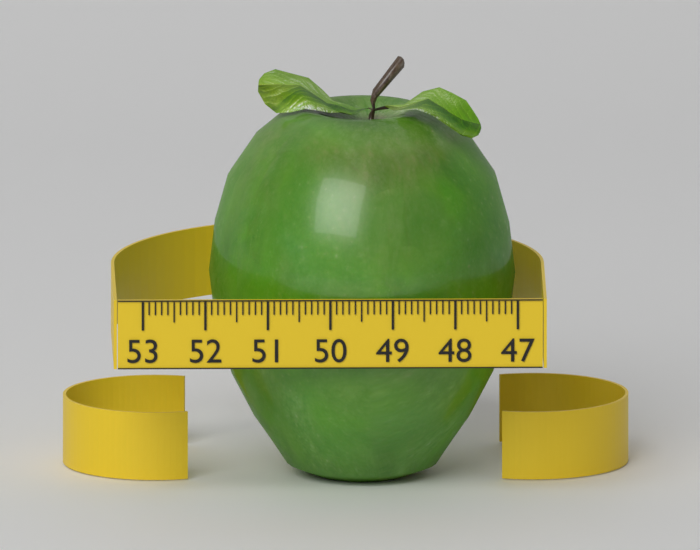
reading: 51.9 (no unit)
